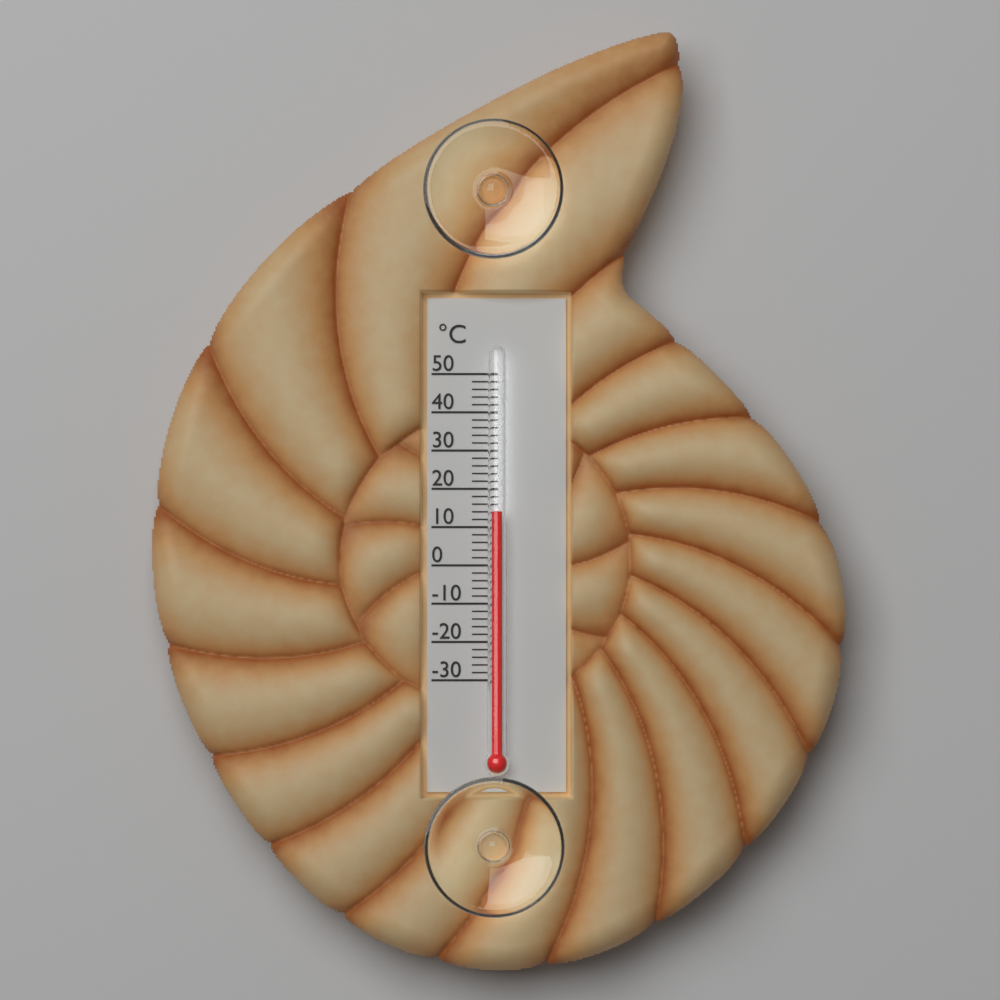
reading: 14 °C
